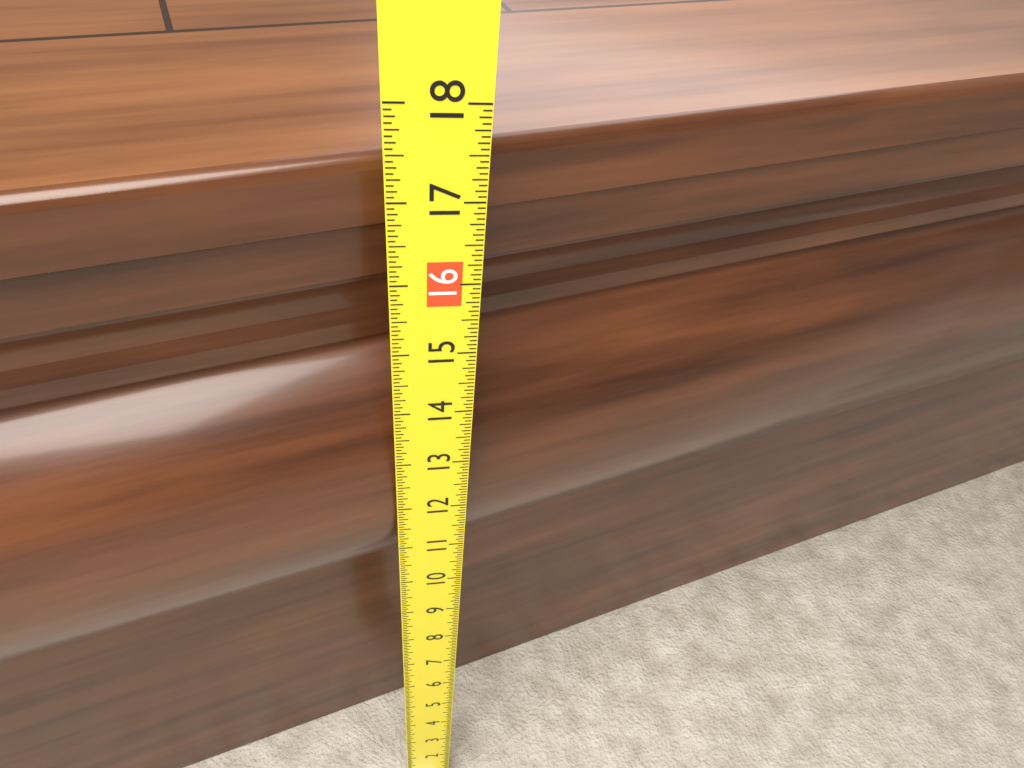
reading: 17.2500 (no unit)
